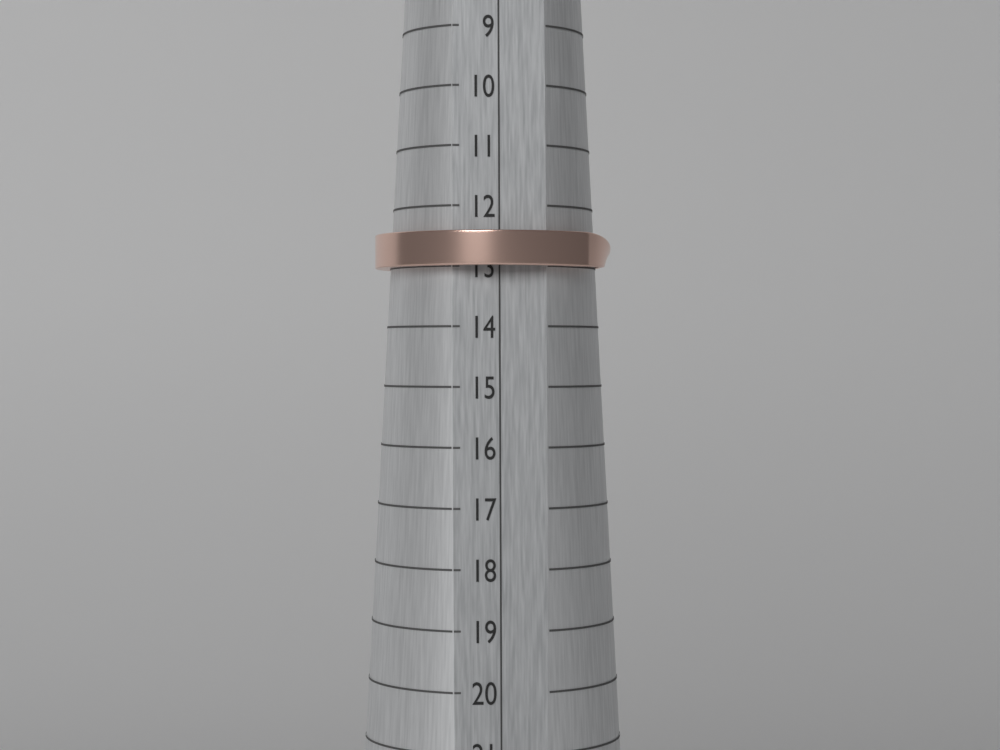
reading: 13 (no unit)
